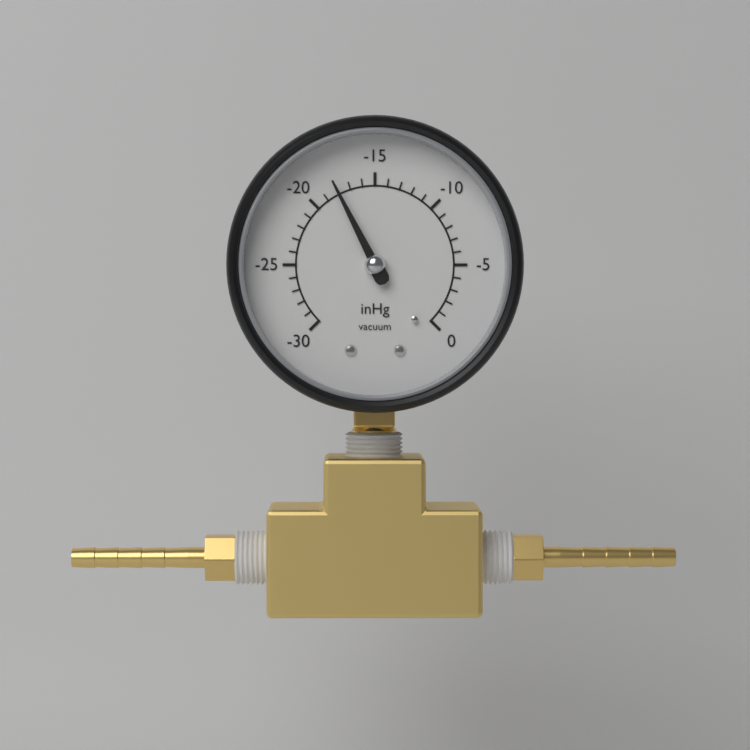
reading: -18 inHg
